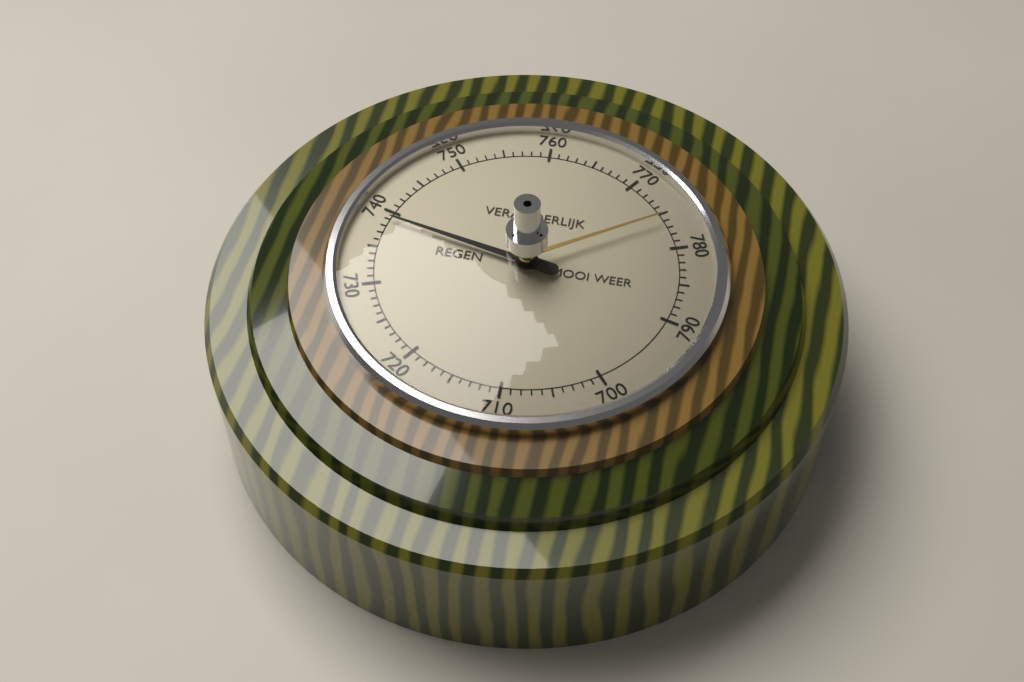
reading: 739 (no unit)
